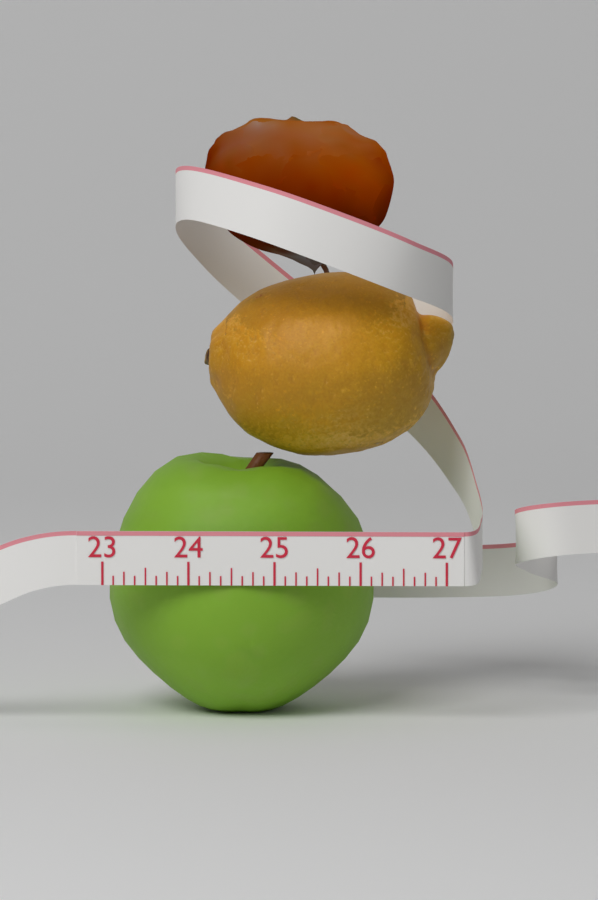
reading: 26.125 (no unit)
